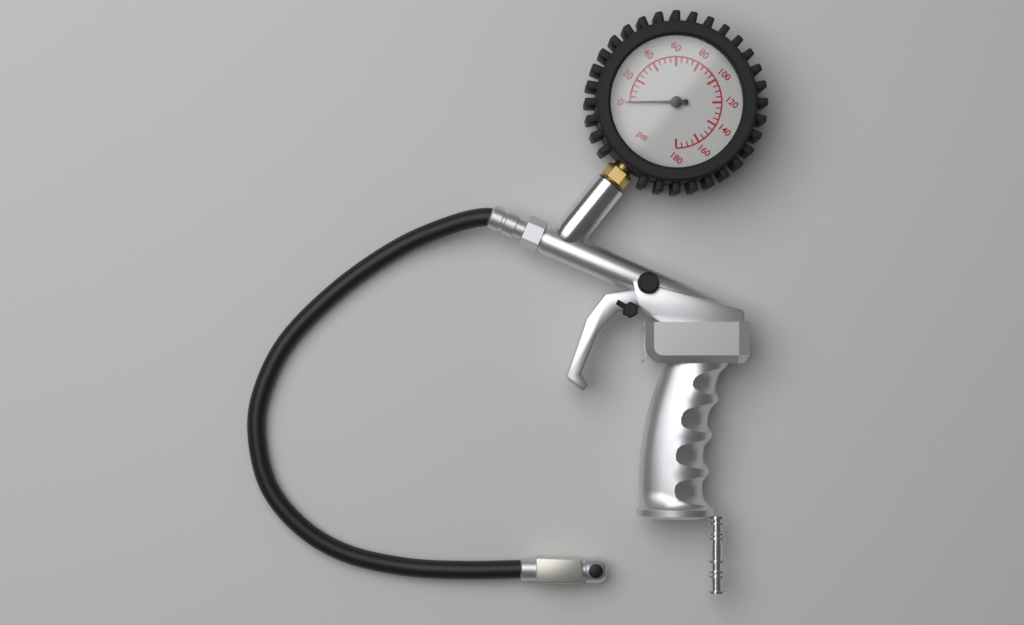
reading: 0 psi
